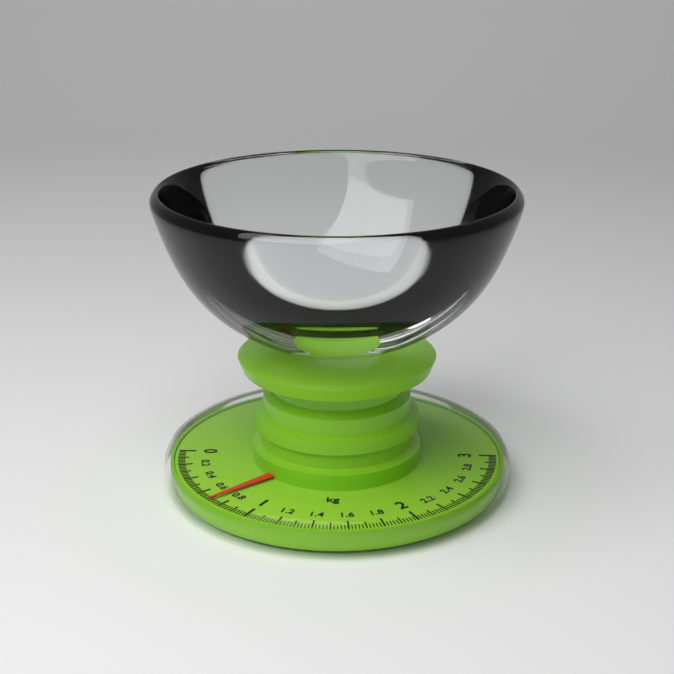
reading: 0.72 kg
